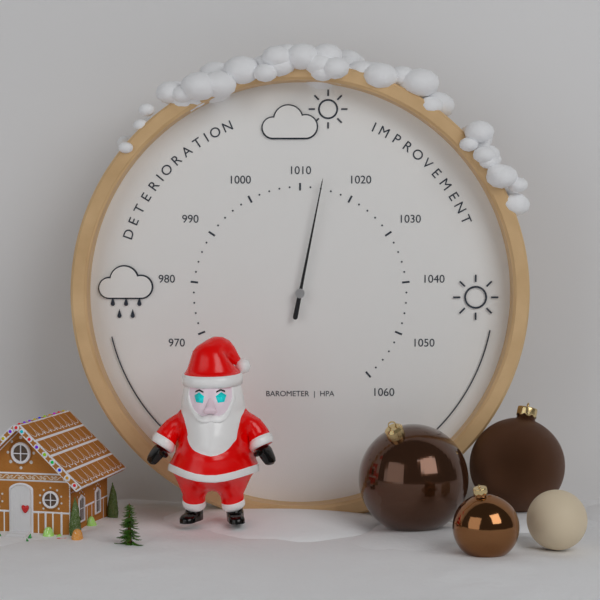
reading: 1014 hPa
